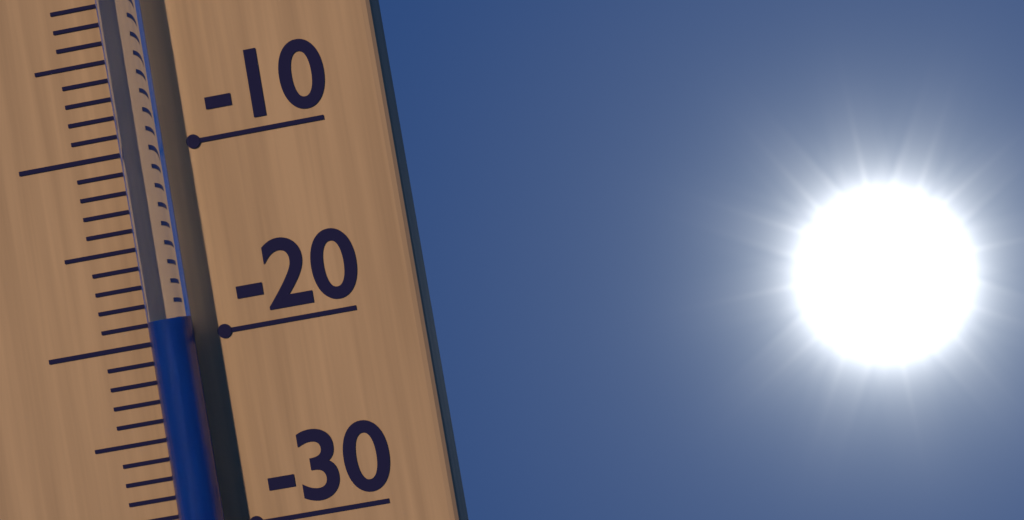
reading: -19 °C
